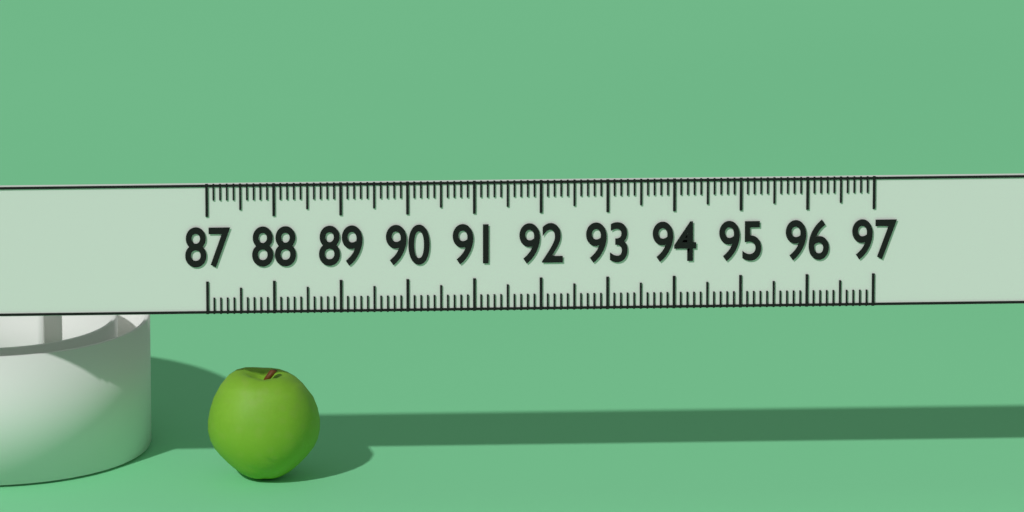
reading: 88.7 (no unit)
